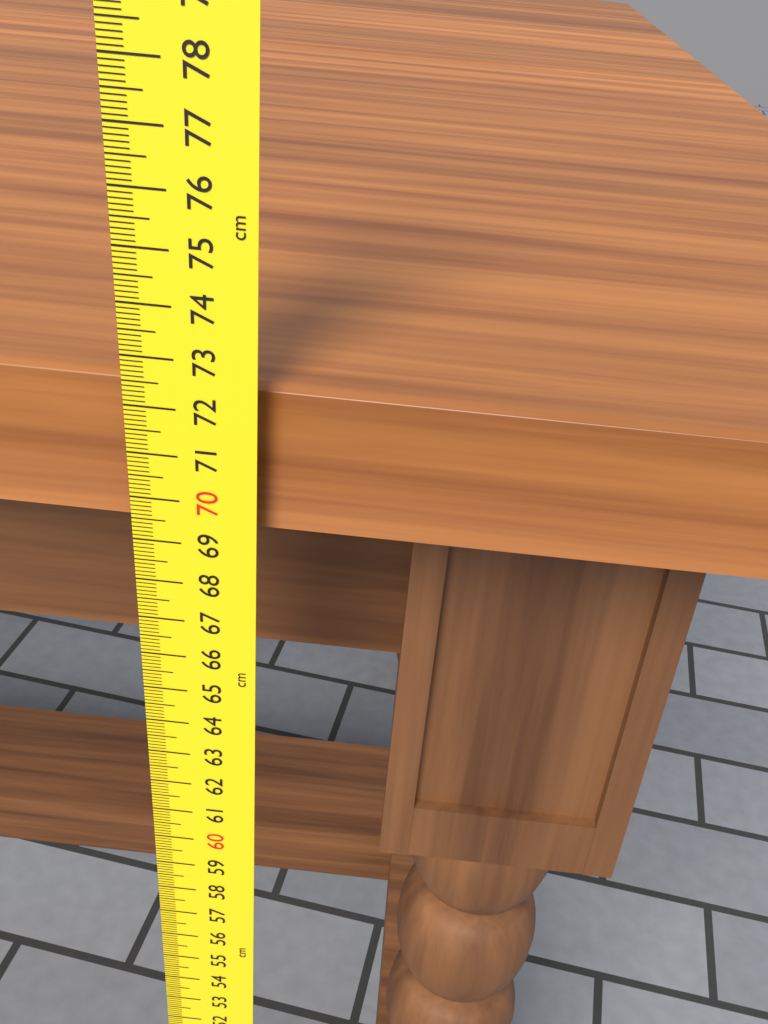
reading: 72.4 cm
